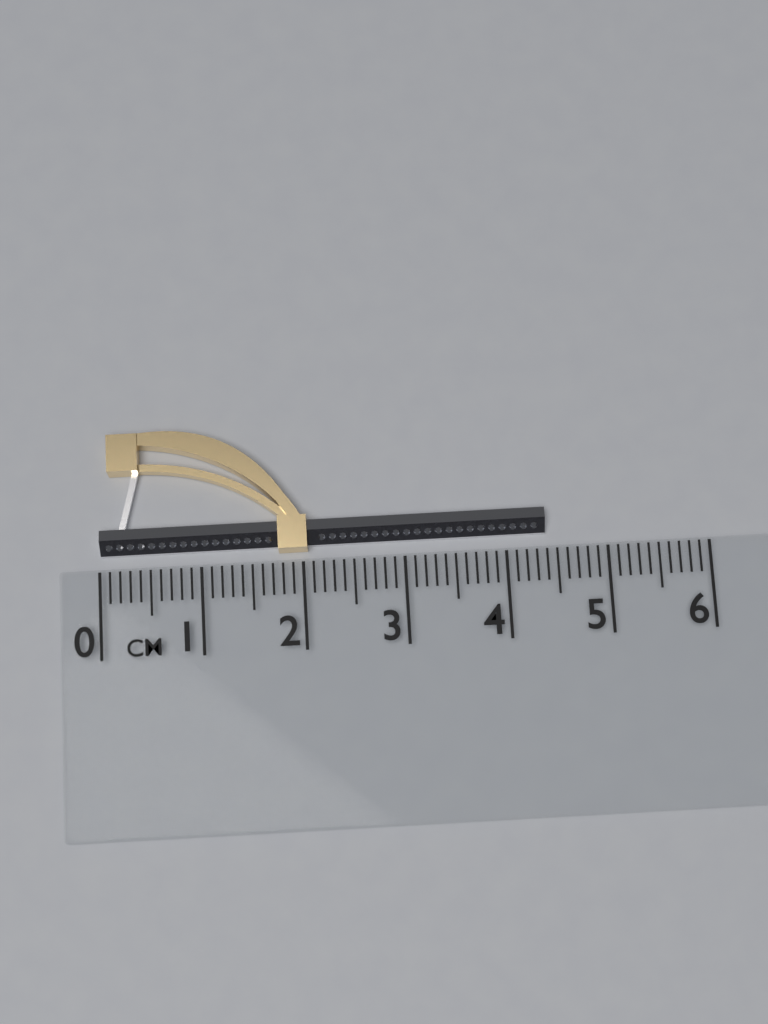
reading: 4.4 cm
